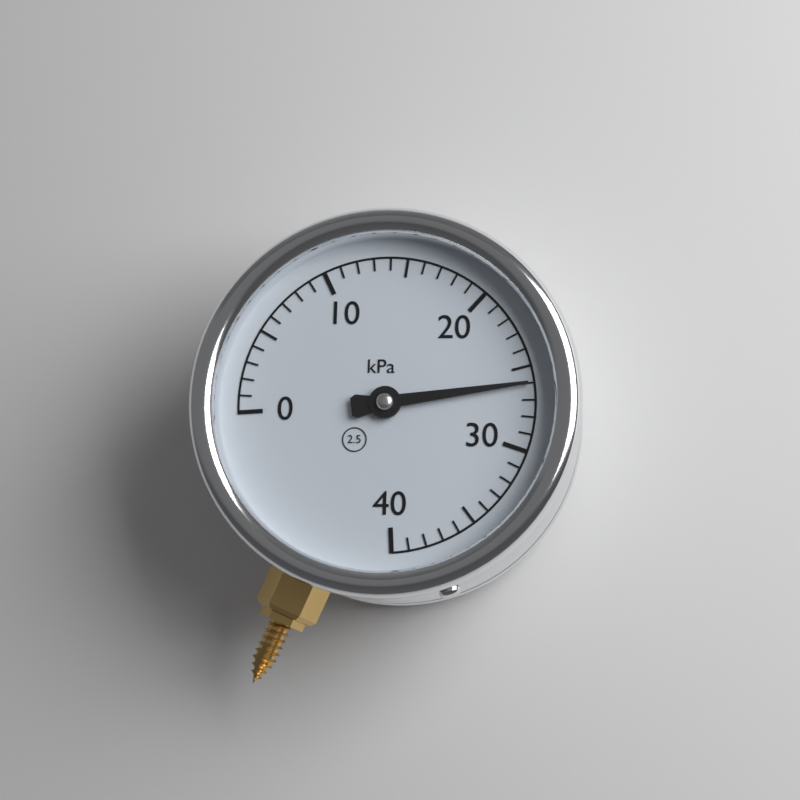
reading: 26 kPa
